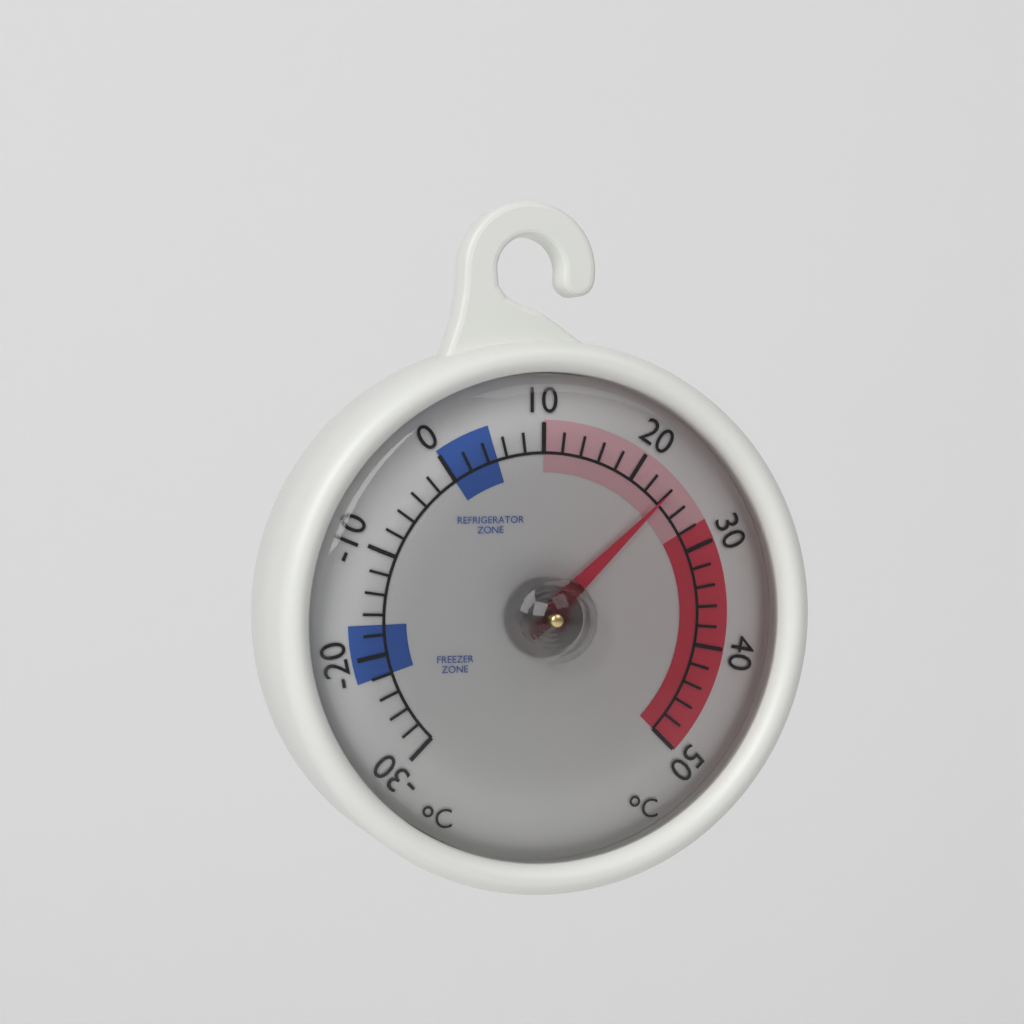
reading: 24 °C
